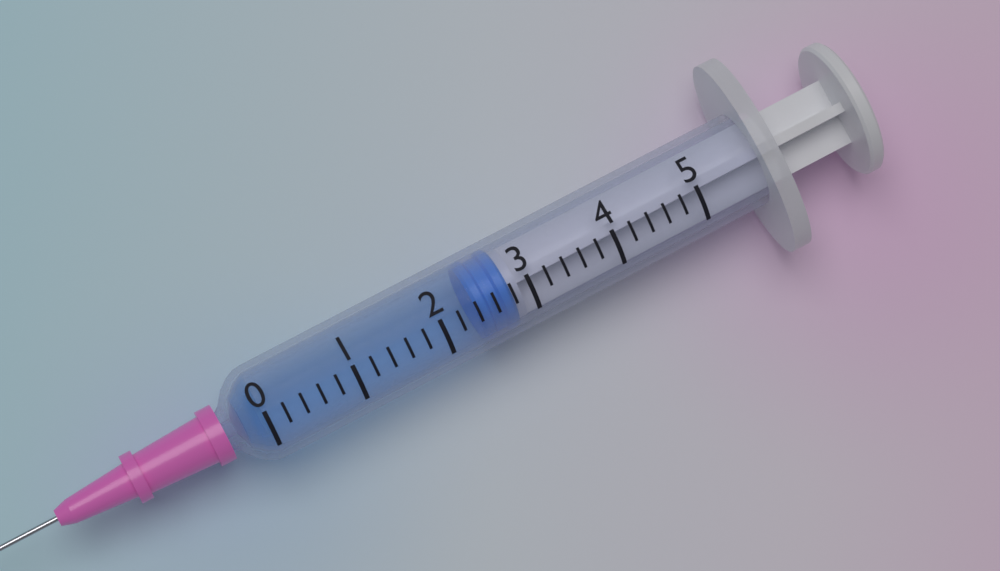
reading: 2.4 (no unit)
